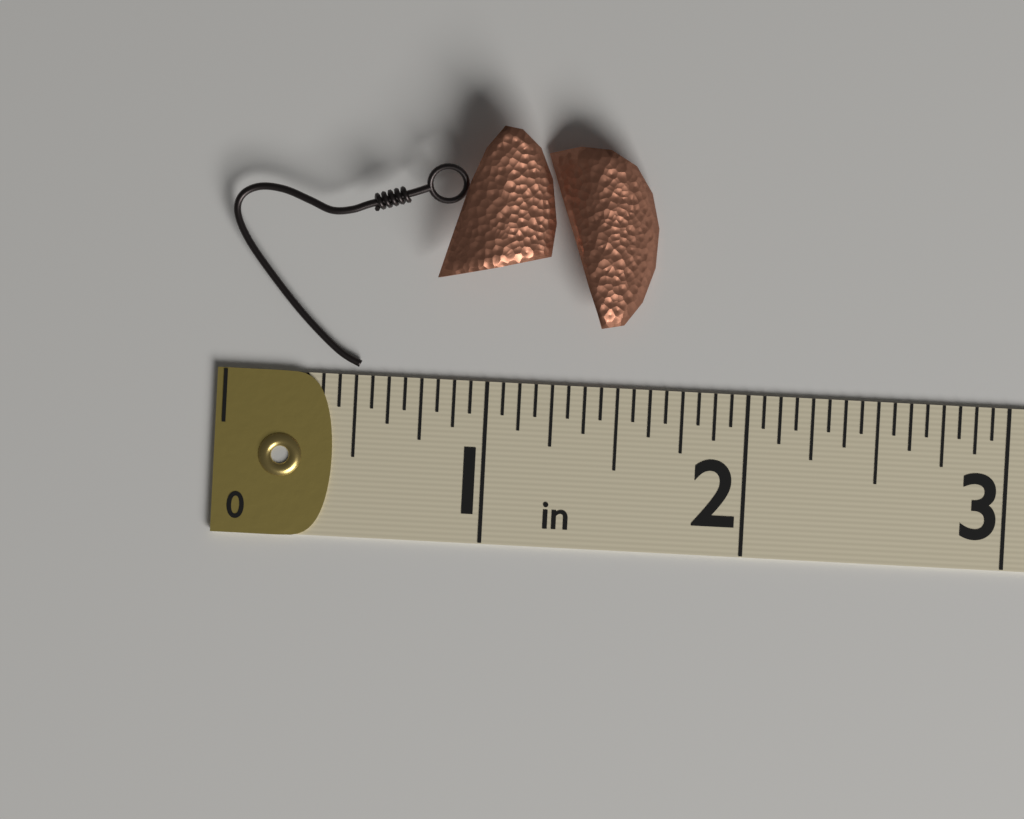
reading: 1.6250 in
